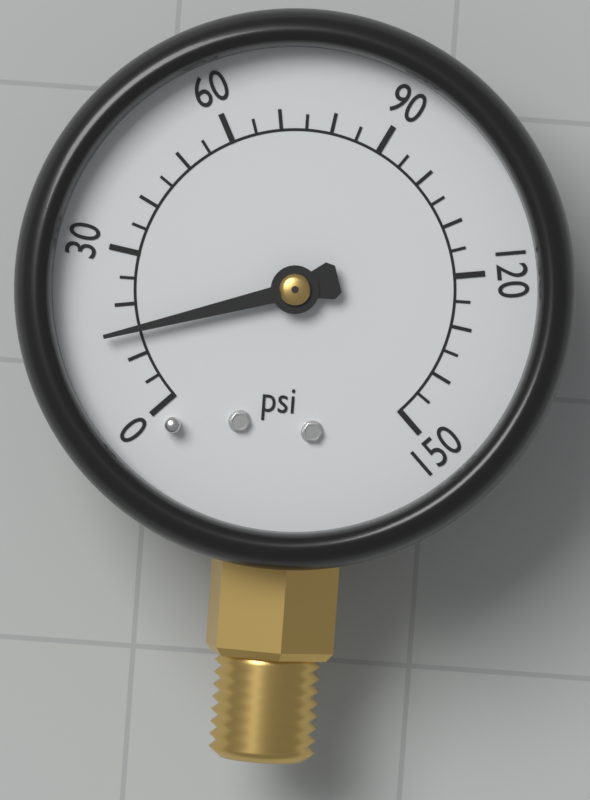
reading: 15 psi
